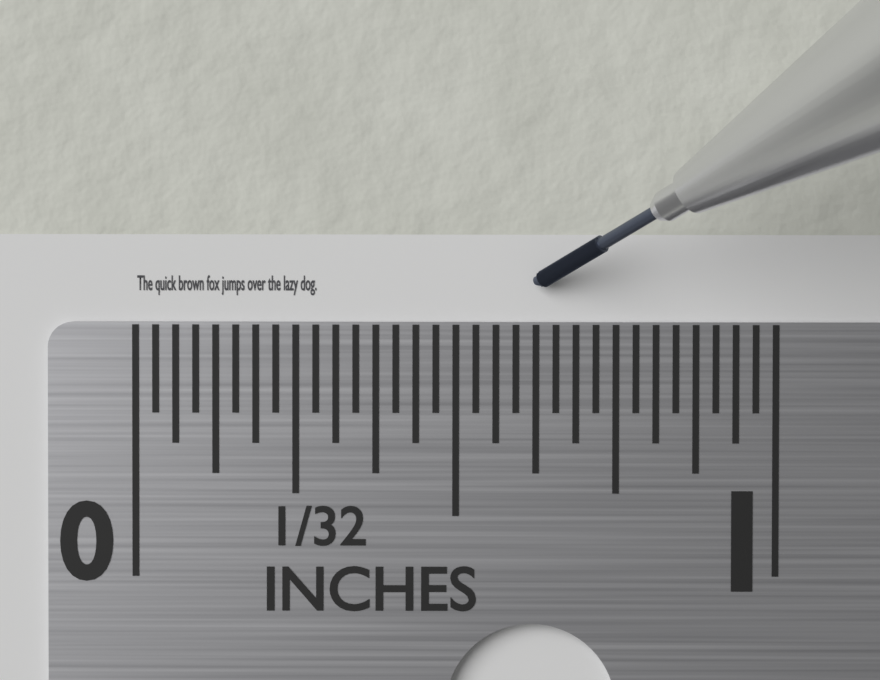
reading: 0.28125 in
